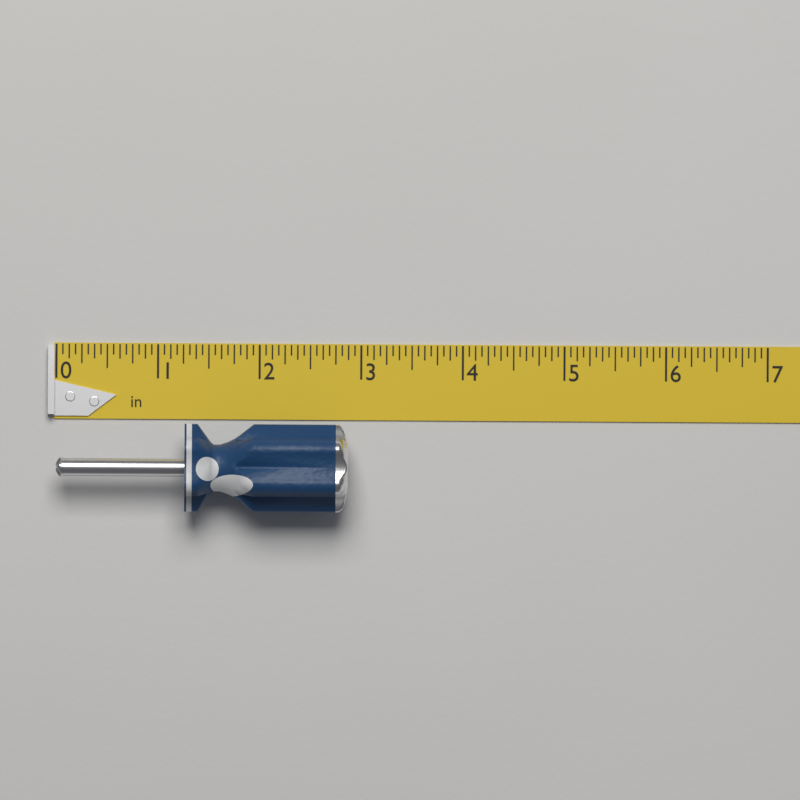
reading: 2.8750 in
